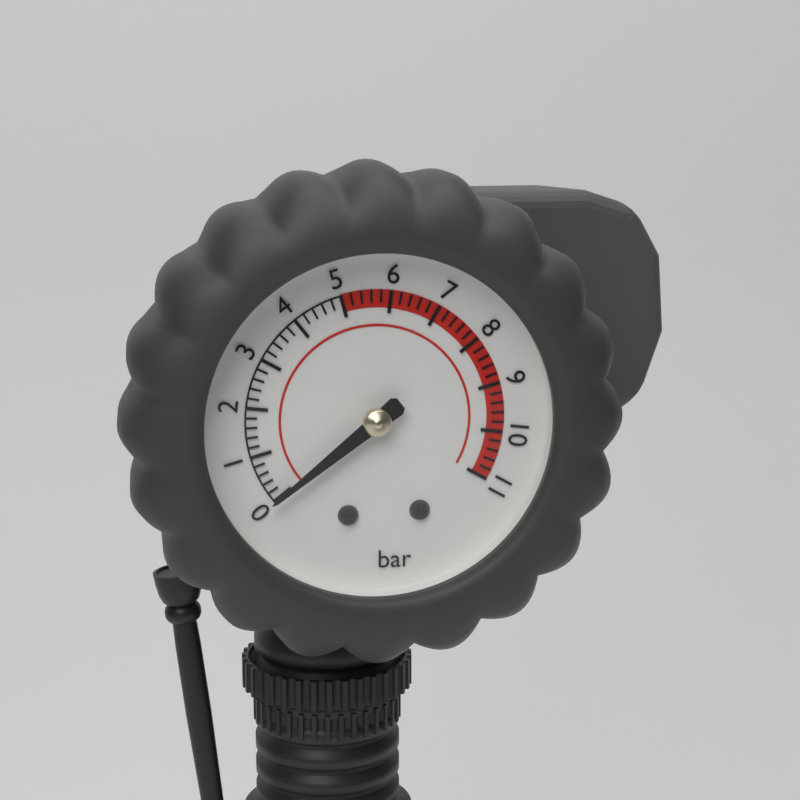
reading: 0.0 bar
